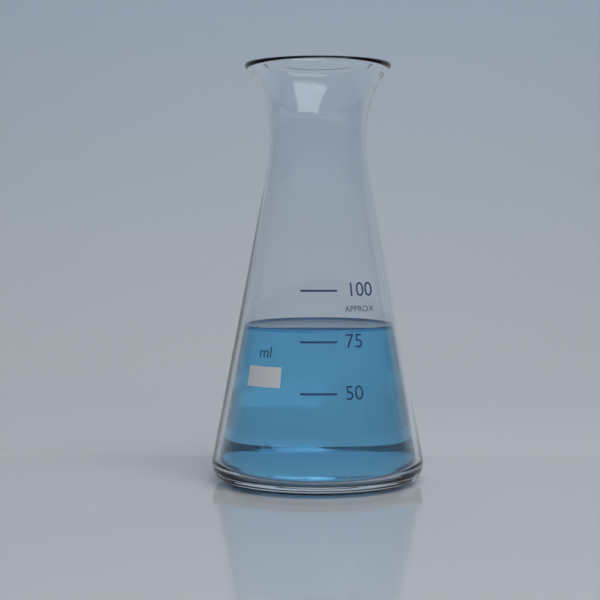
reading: 80 ml
